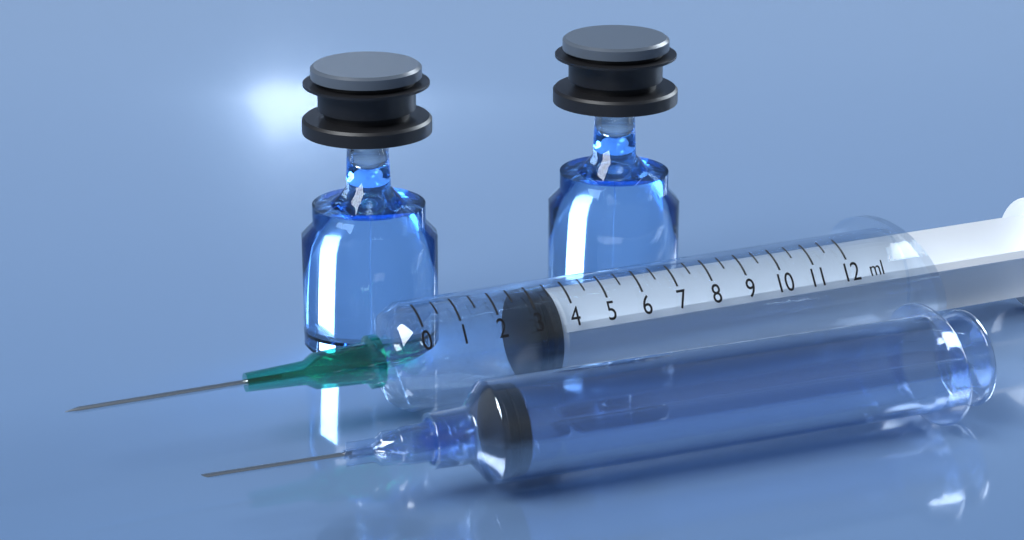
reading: 3.0 ml
